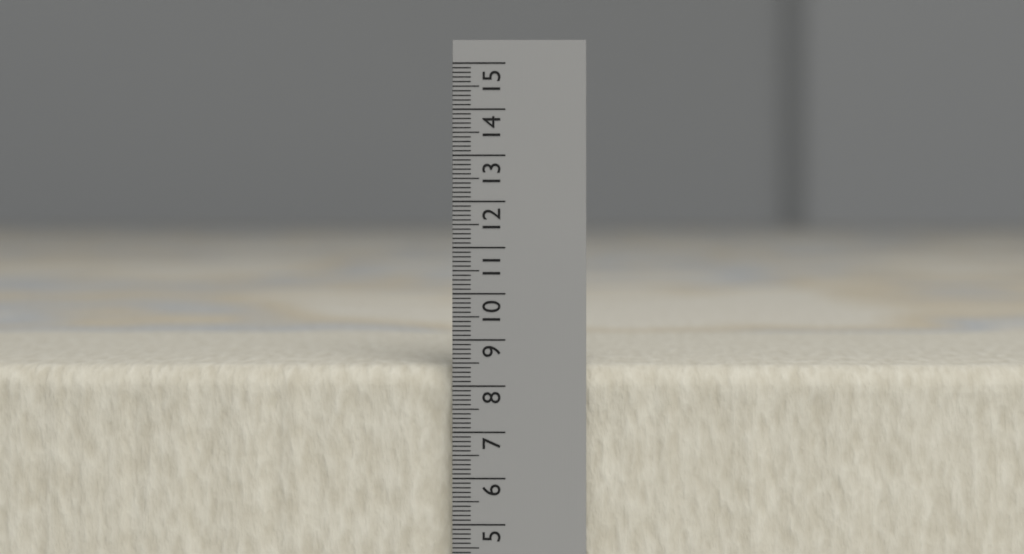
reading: 8.4 (no unit)
